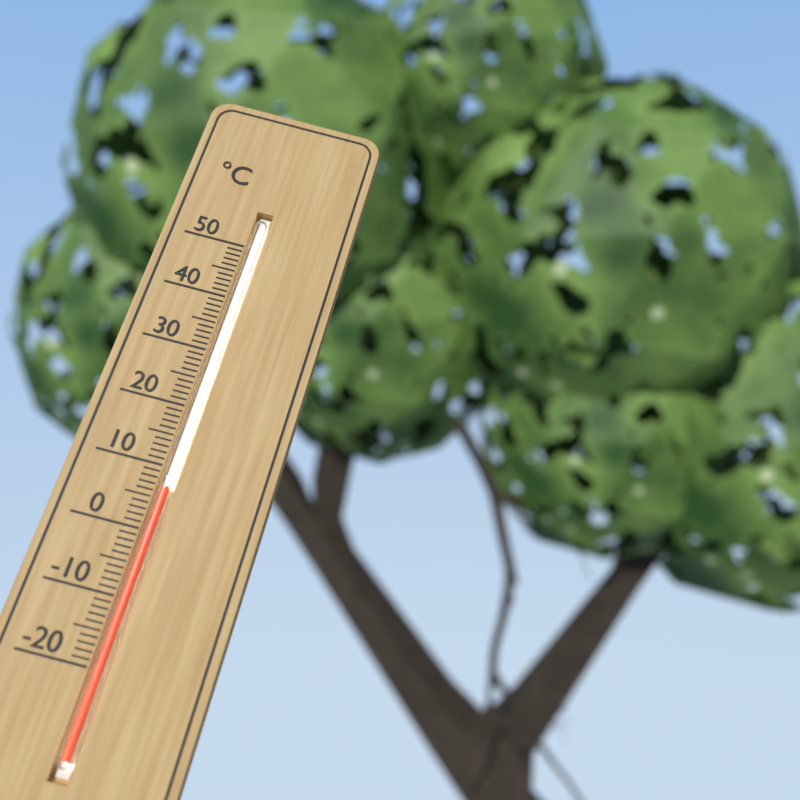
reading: 7 °C
